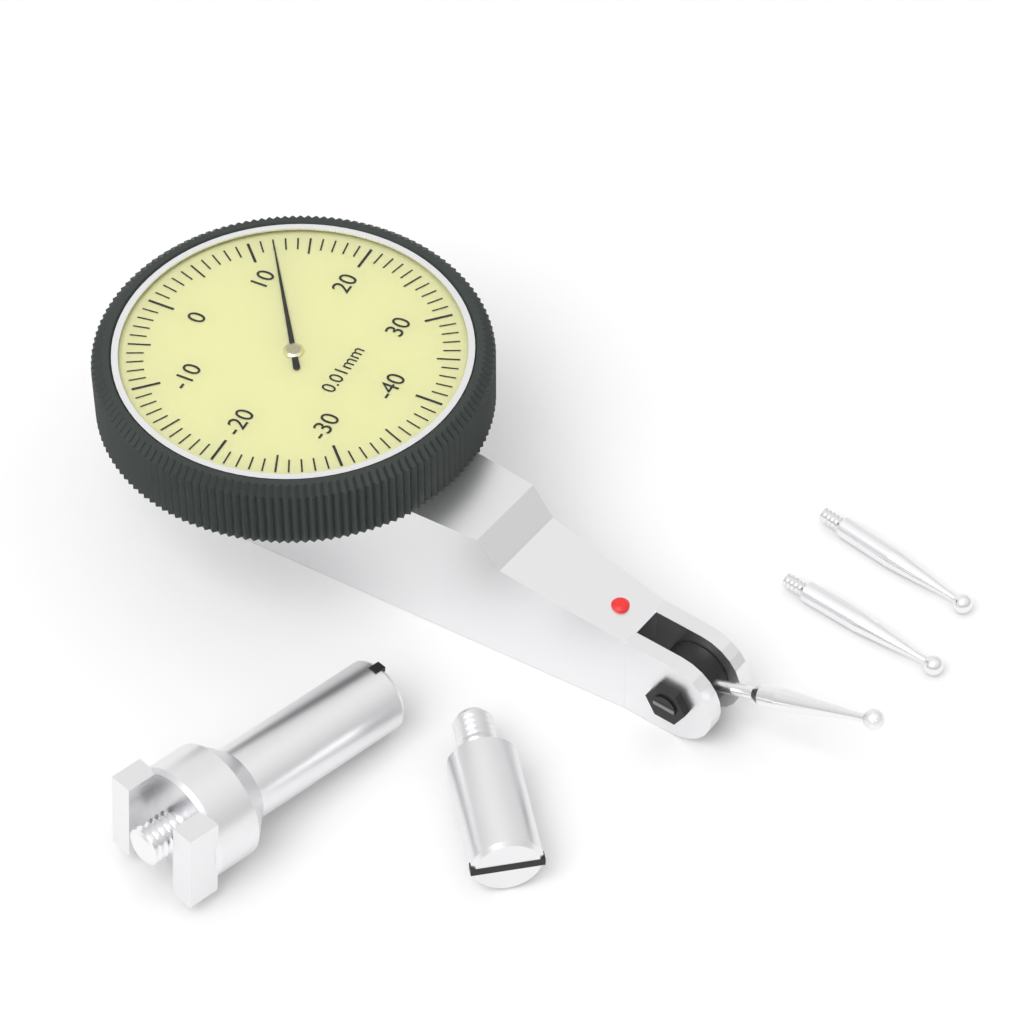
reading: 12 0.01mm
